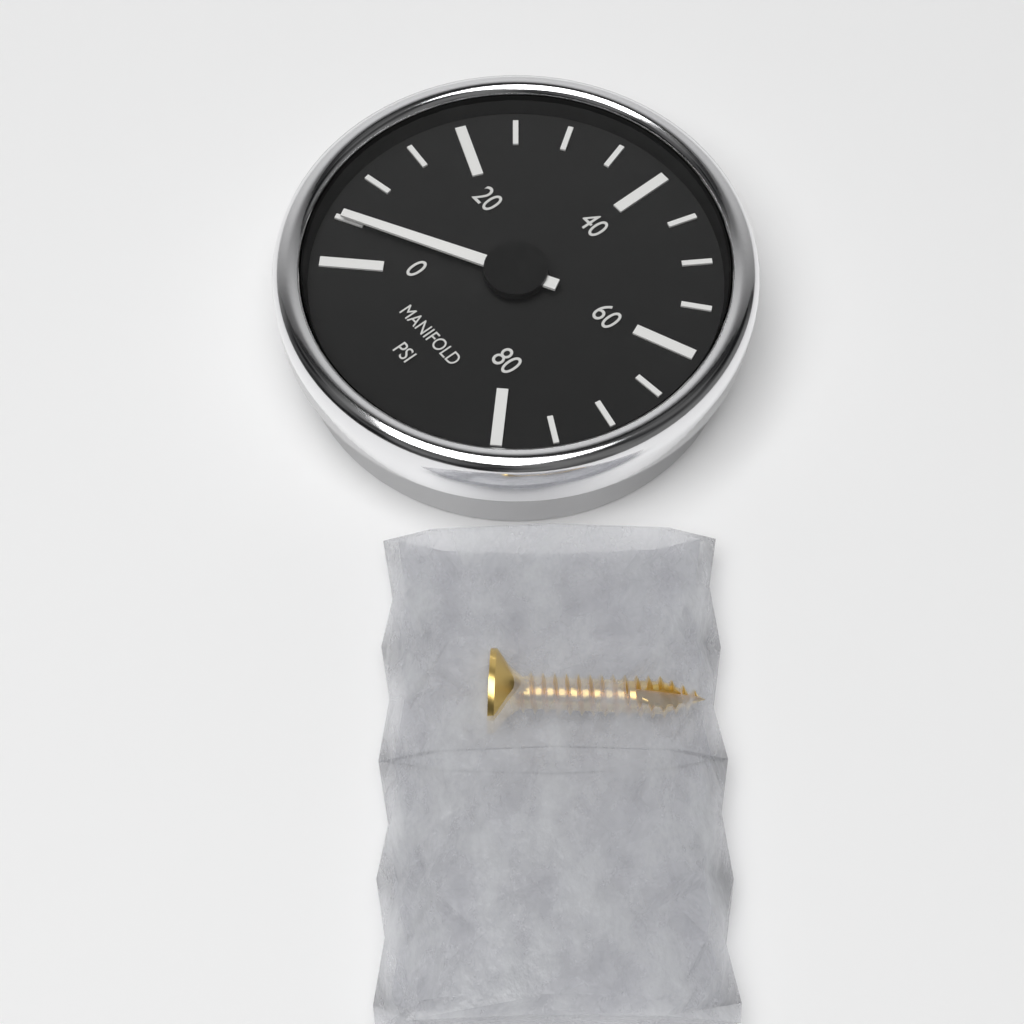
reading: 5 psi
